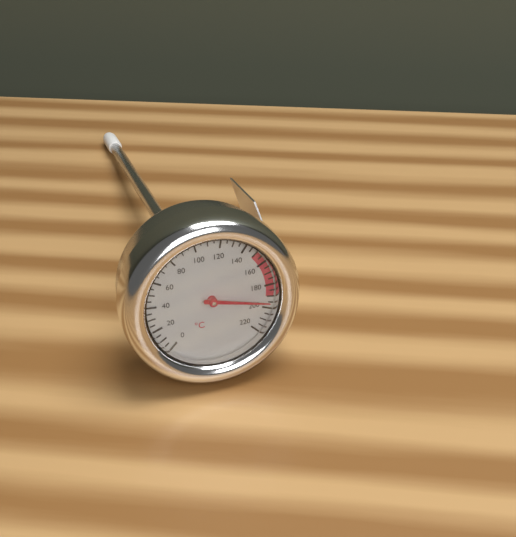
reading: 195 °C
